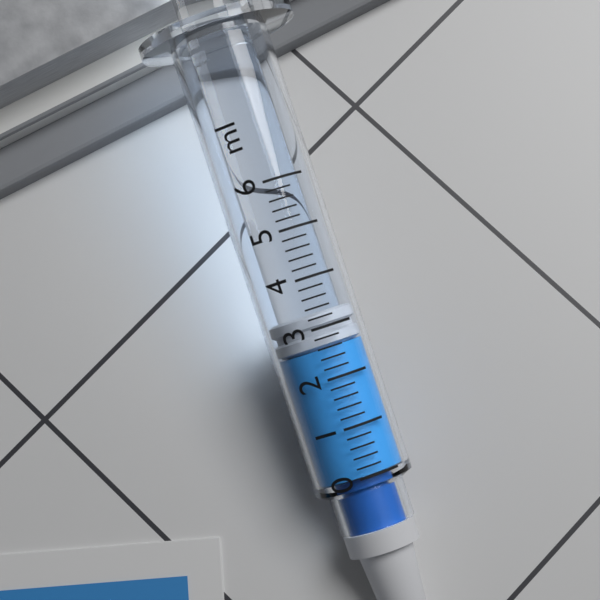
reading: 2.6 ml
